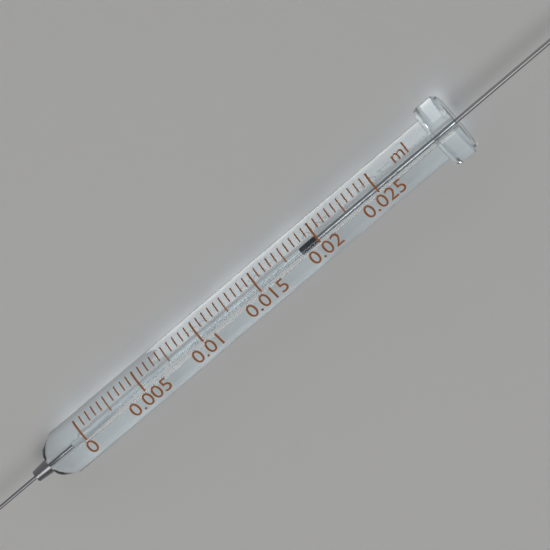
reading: 0.0185 ml
